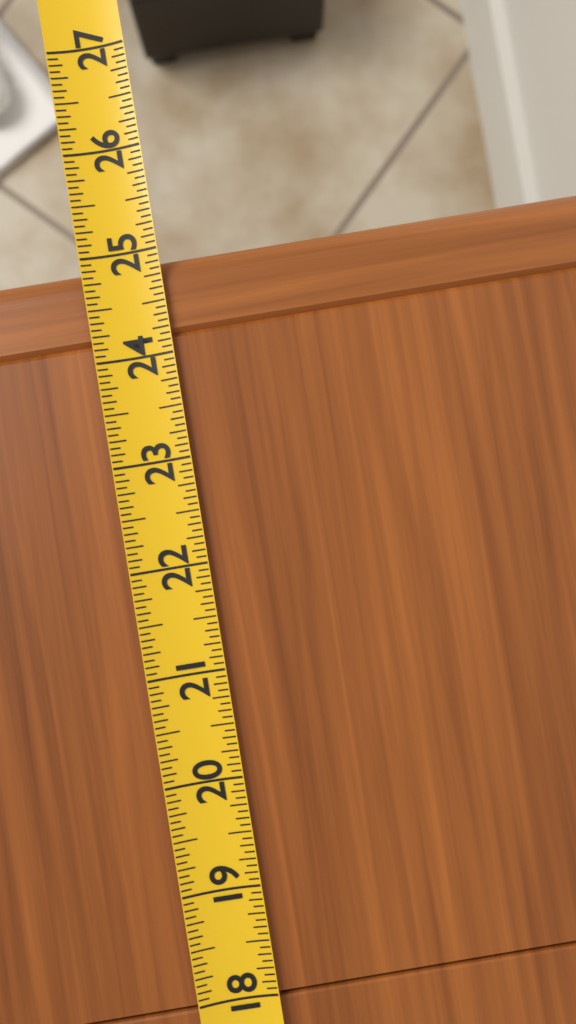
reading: 24.9375 (no unit)
